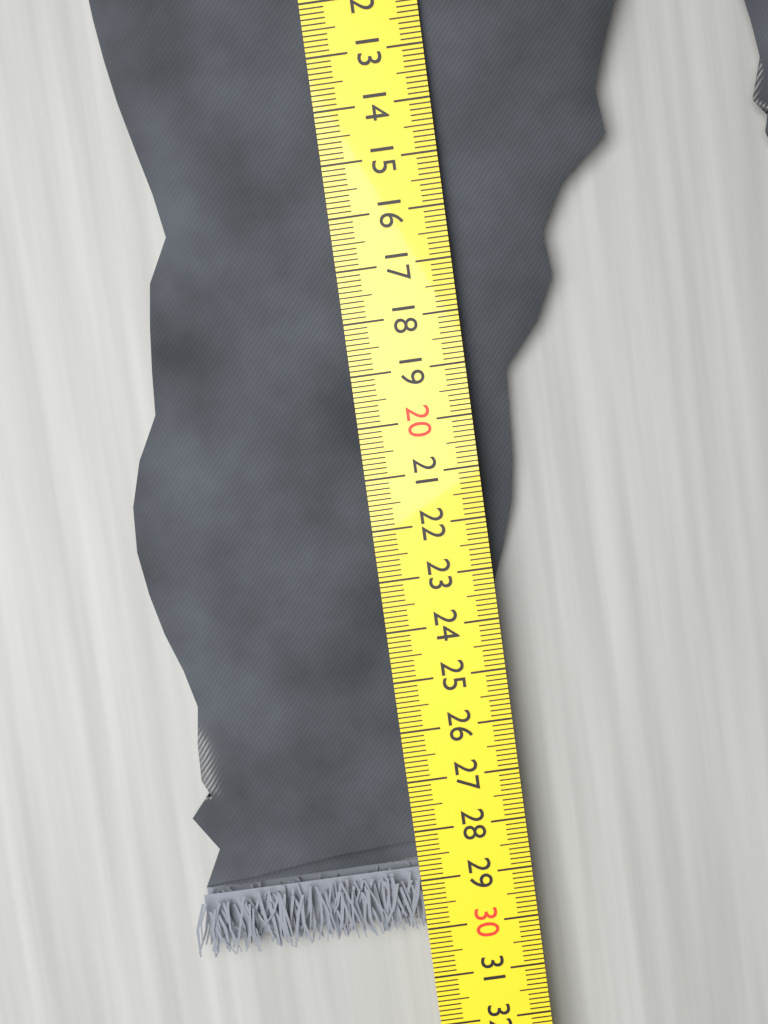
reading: 30.1 cm
